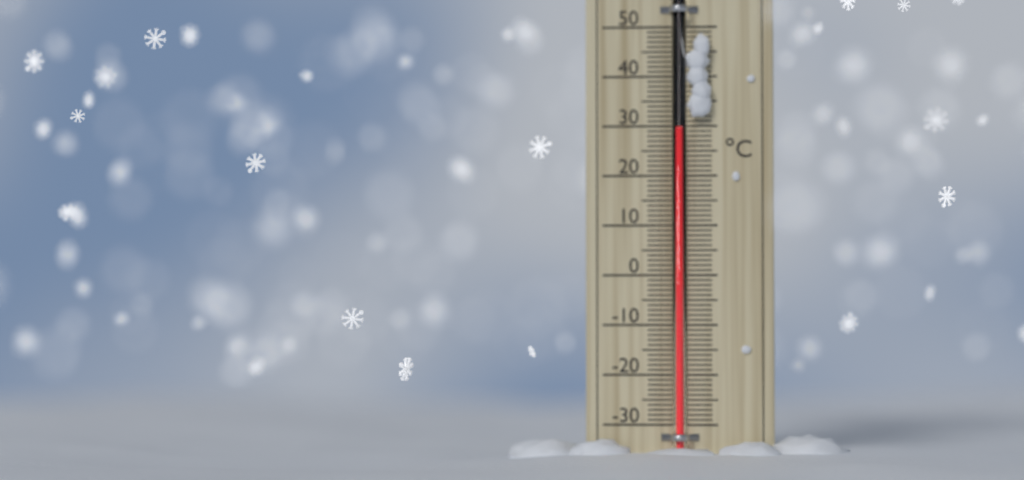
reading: 29 °C
